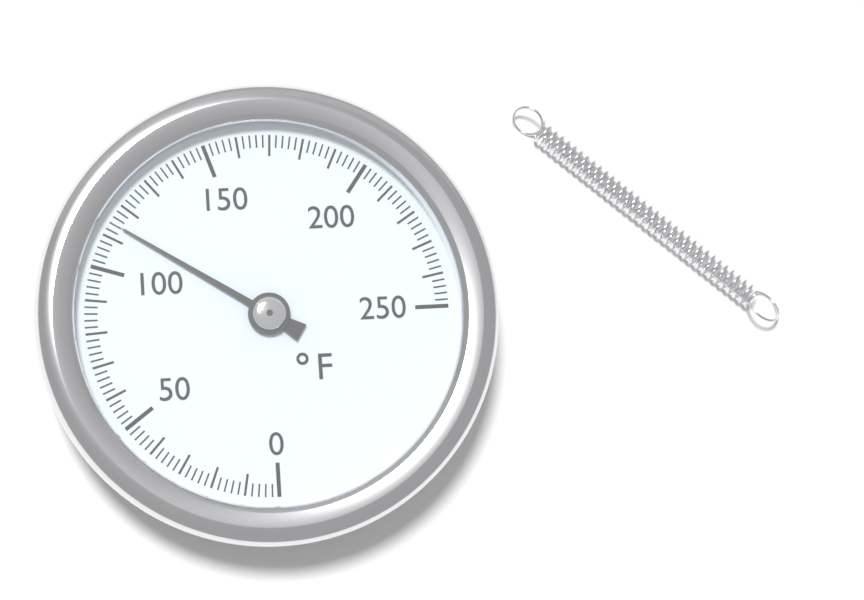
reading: 114 °F
